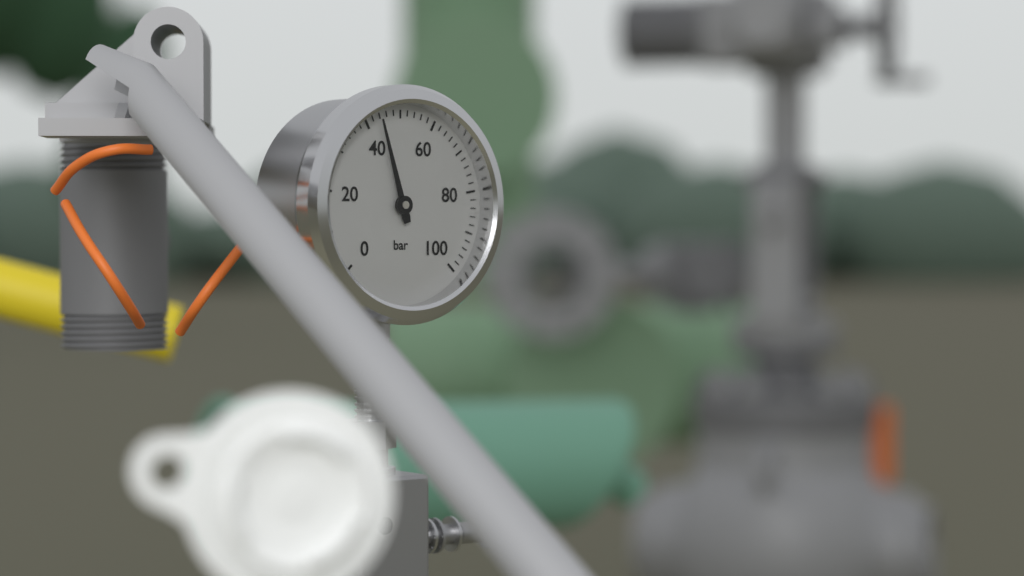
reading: 44 bar
